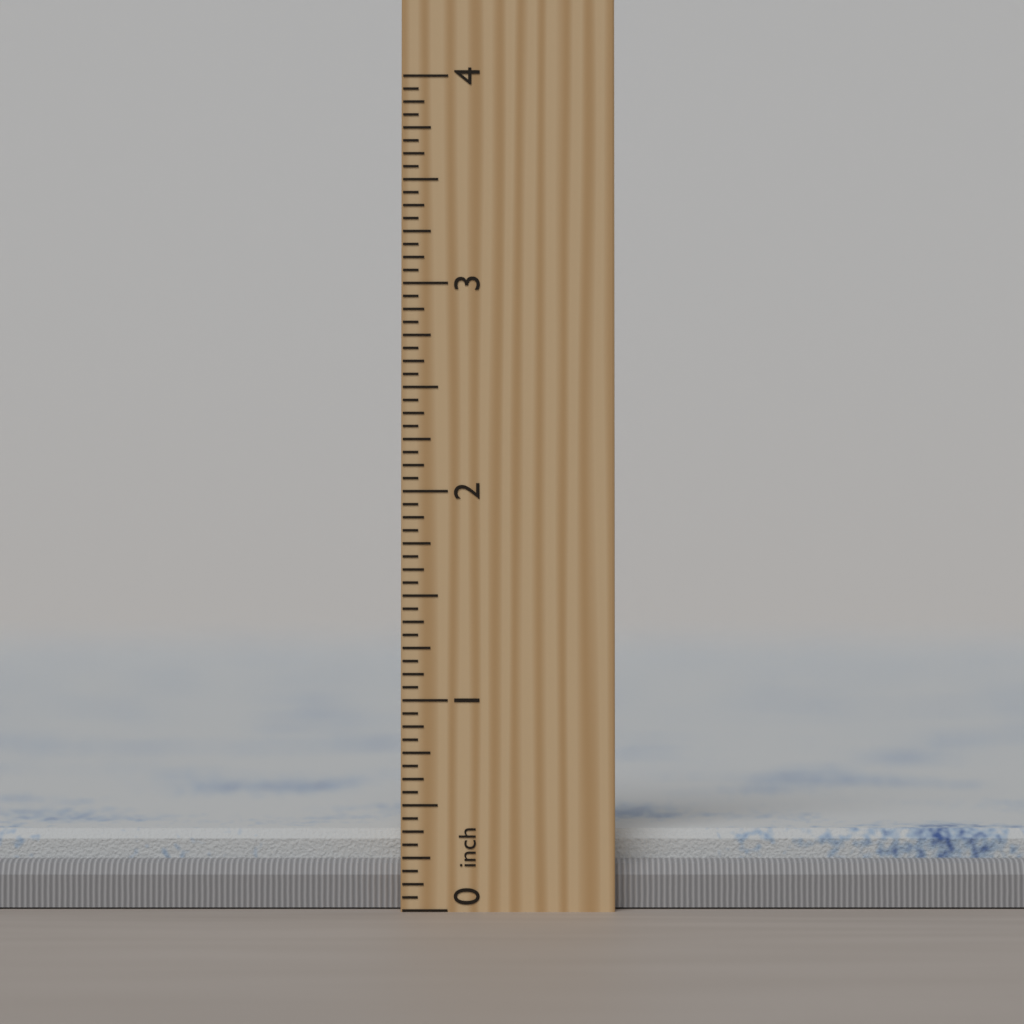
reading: 0.3750 inch
